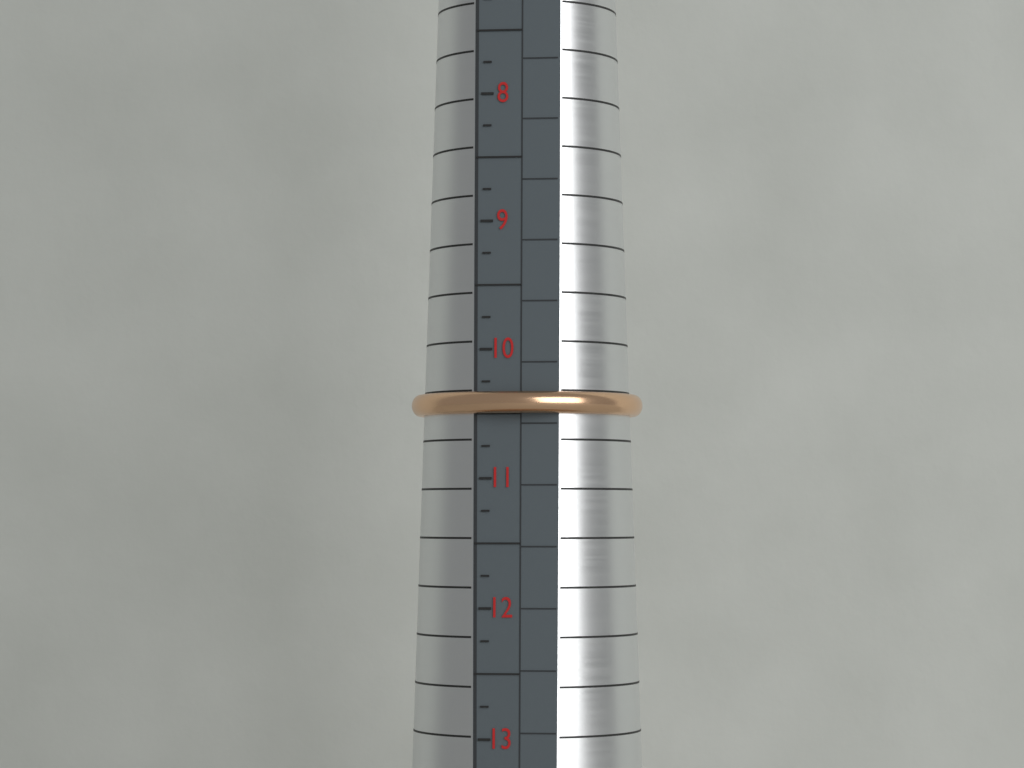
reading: 10.50 (no unit)
